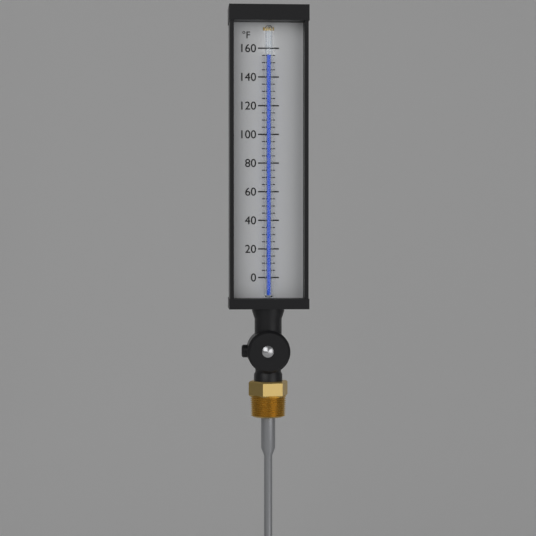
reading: 155 °F
